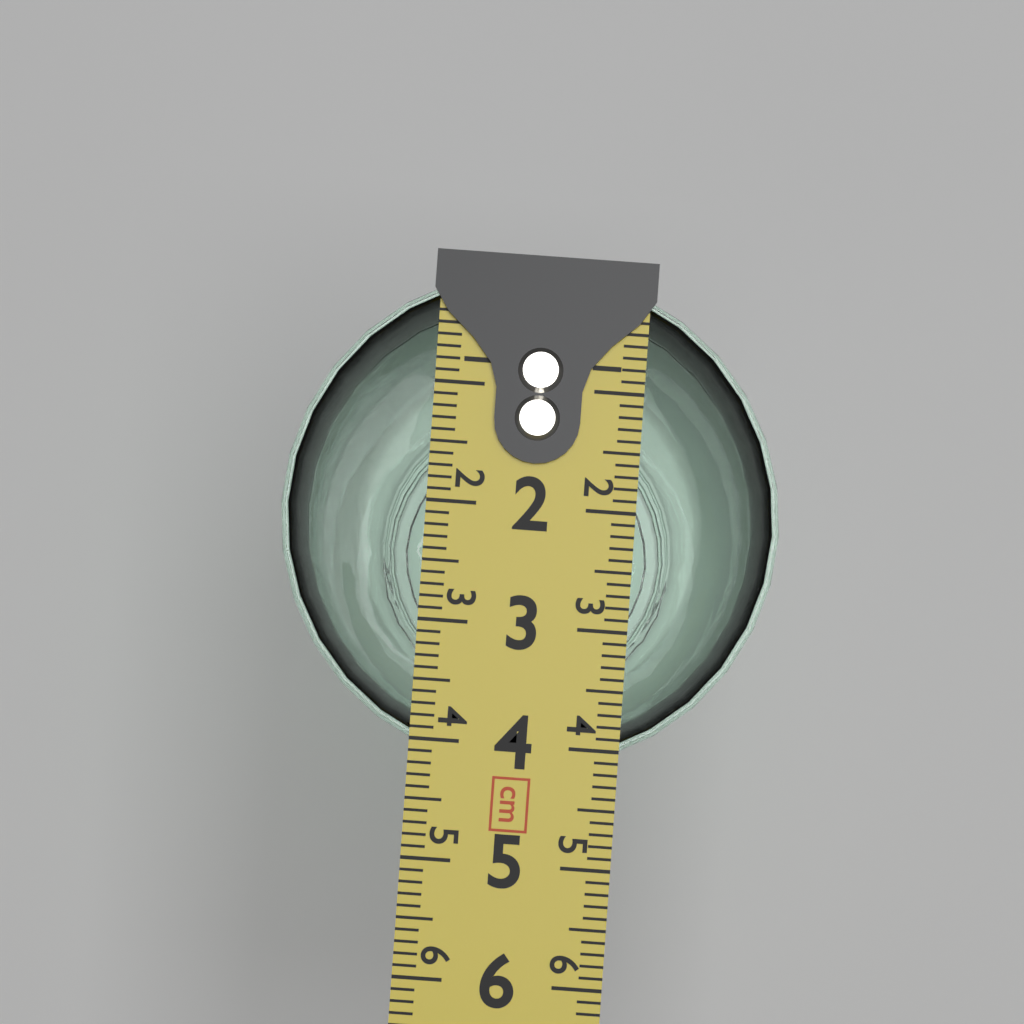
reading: 4.2 cm
